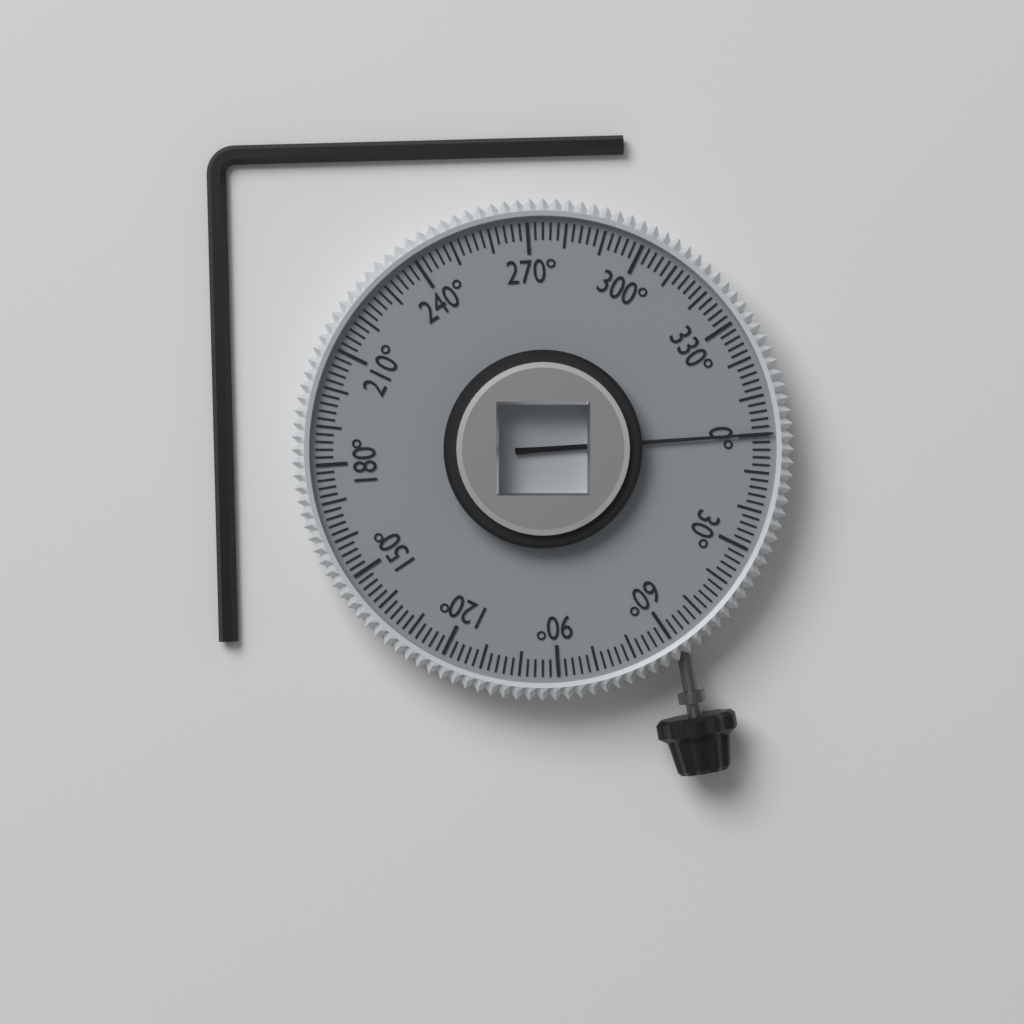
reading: 0 °
